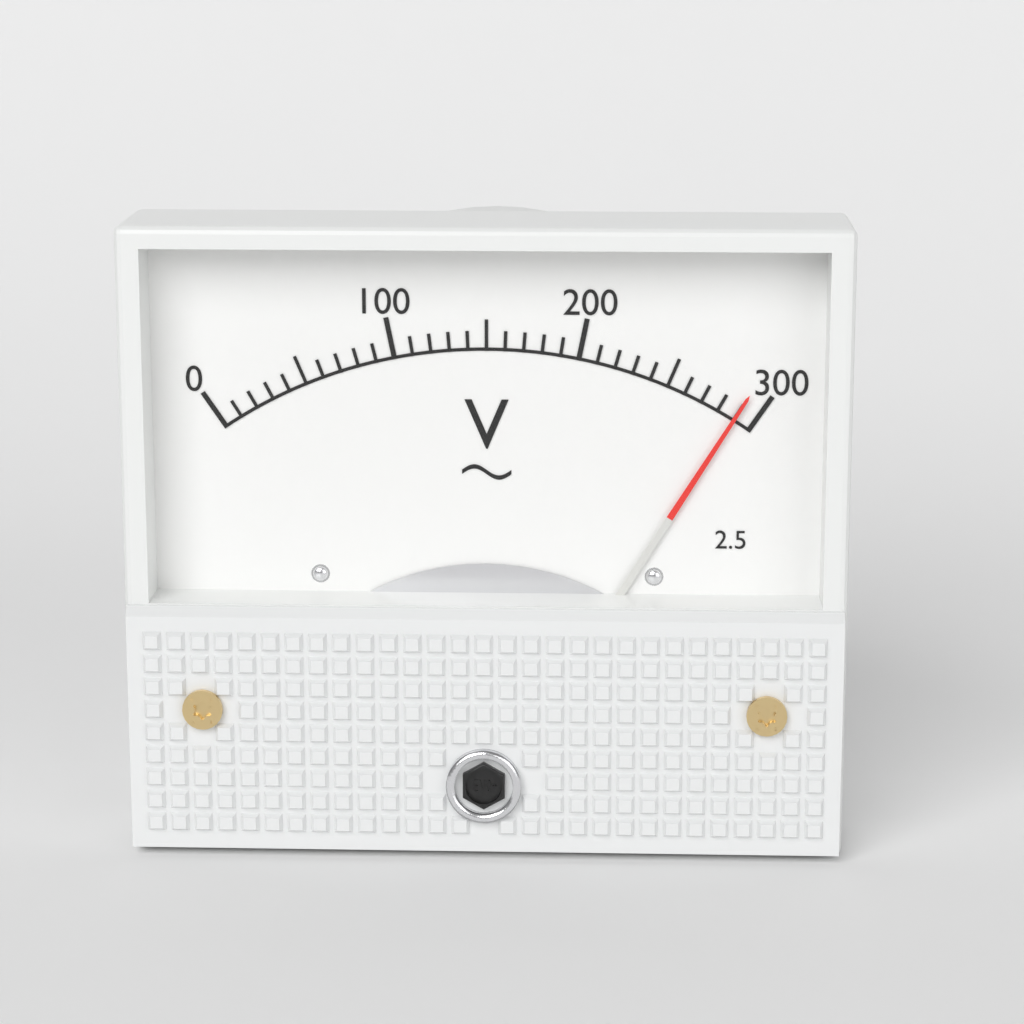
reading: 290 V
